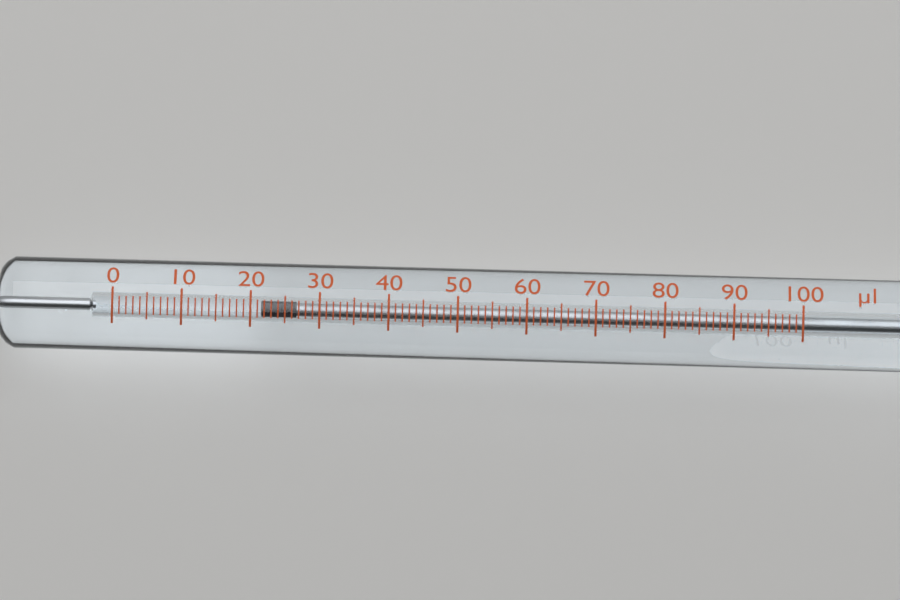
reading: 22 µl
